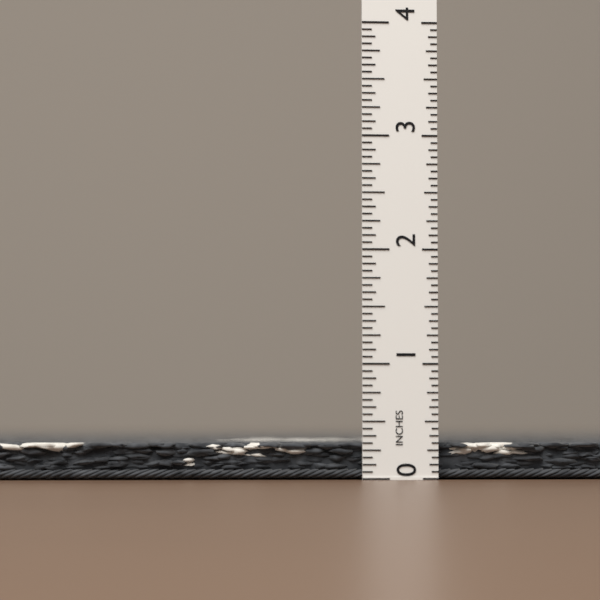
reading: 0.3125 in
